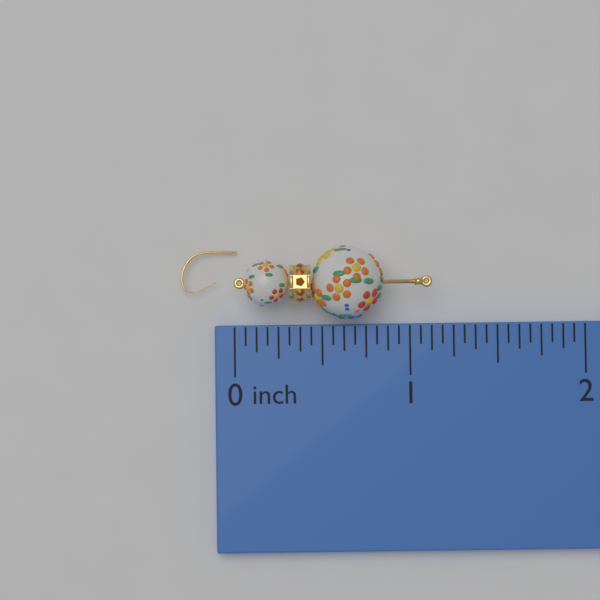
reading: 1.1250 inch
